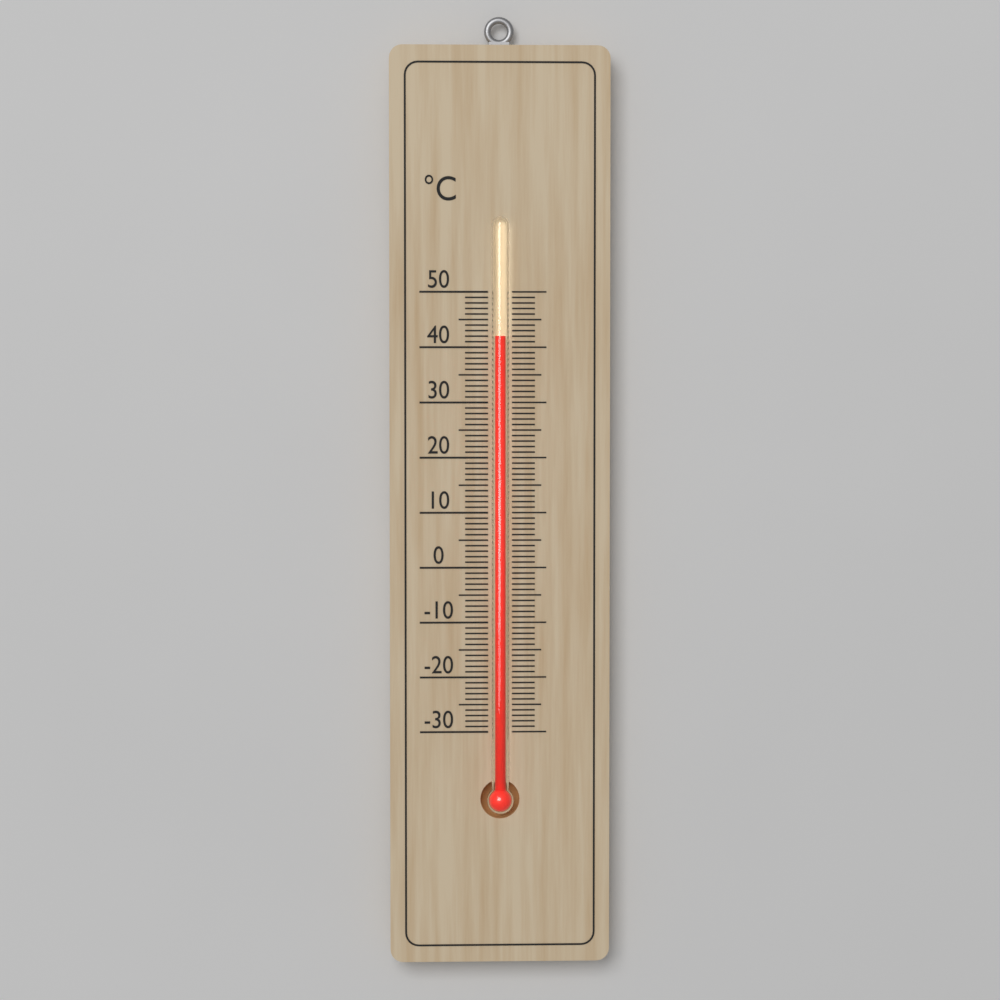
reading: 42 °C
